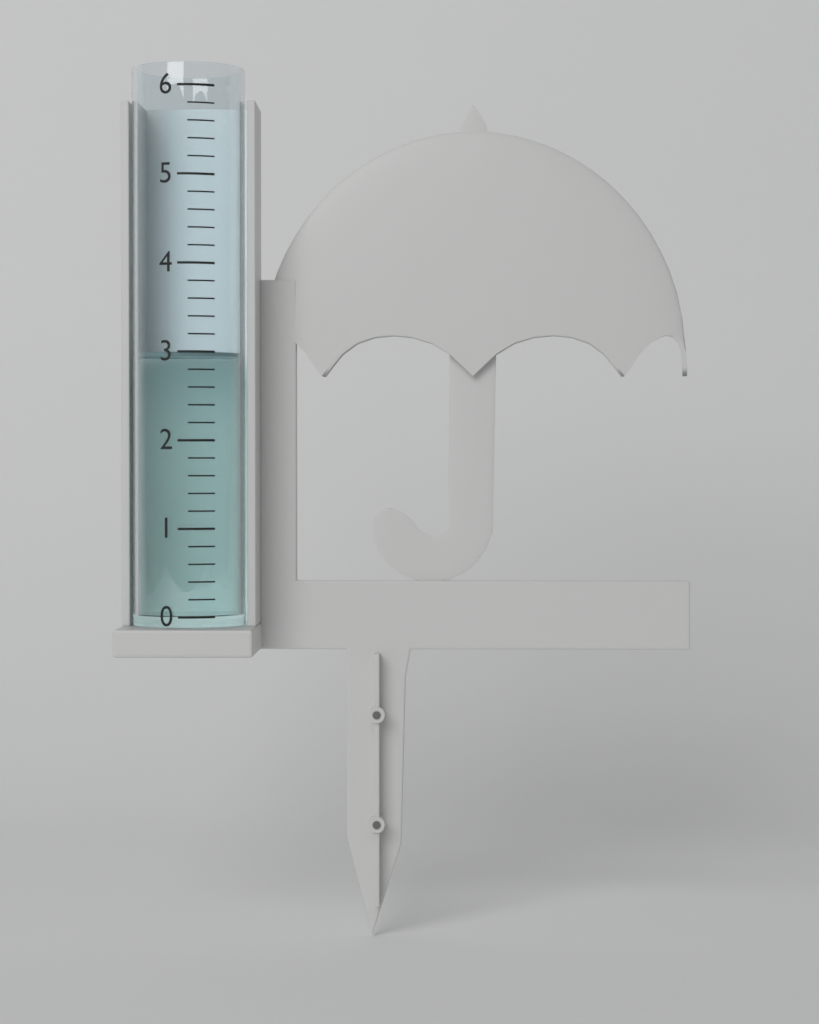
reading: 3.0 (no unit)
